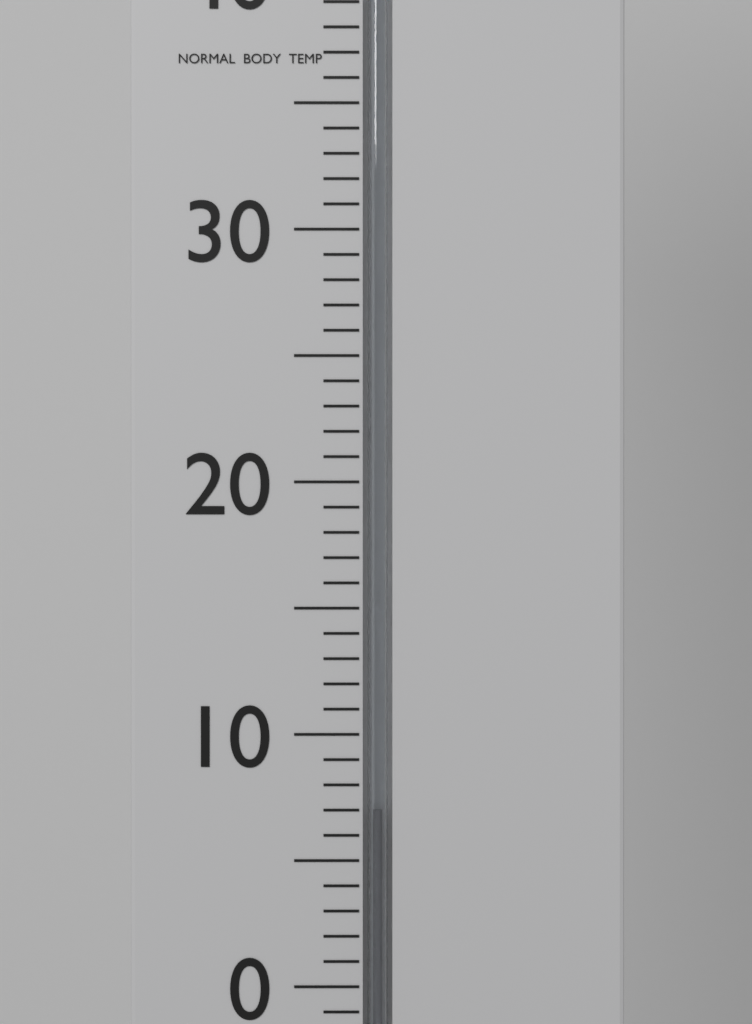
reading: 7 °C
